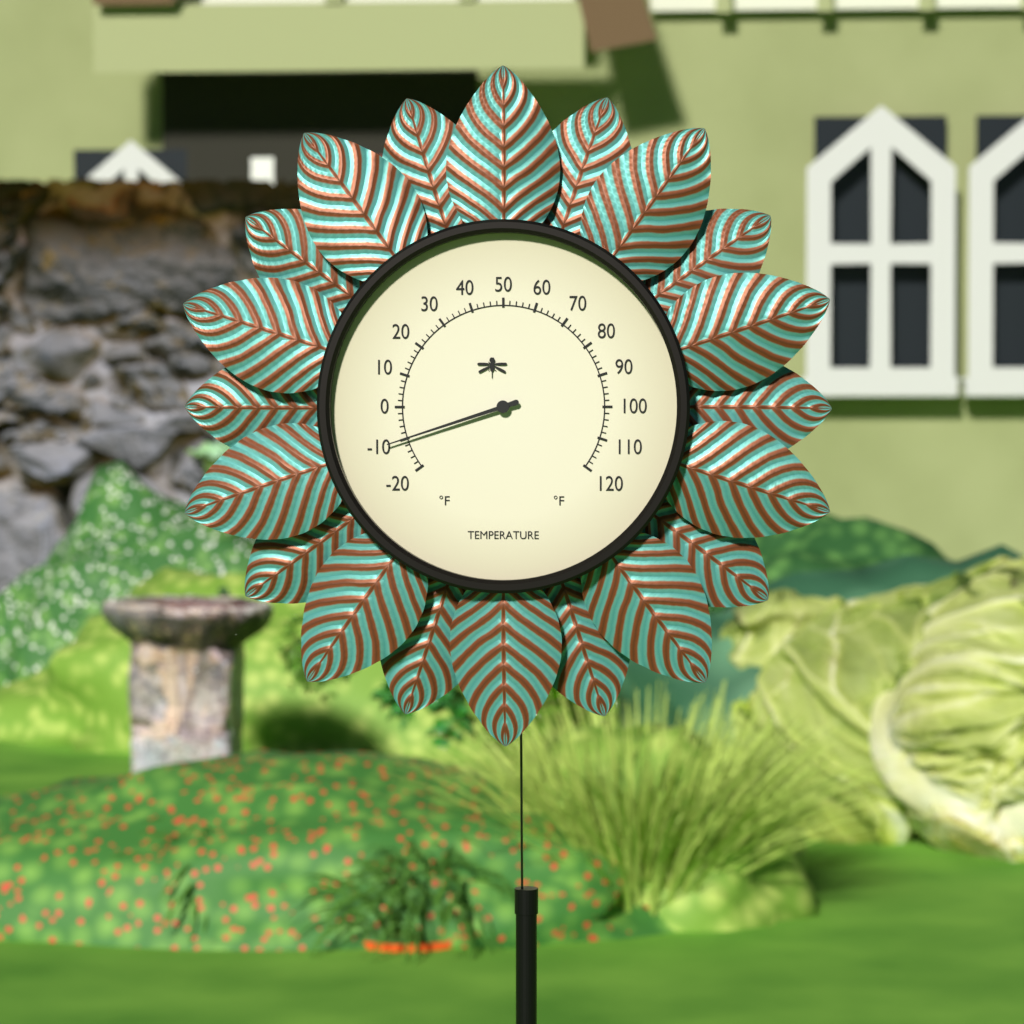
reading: -10 °F
